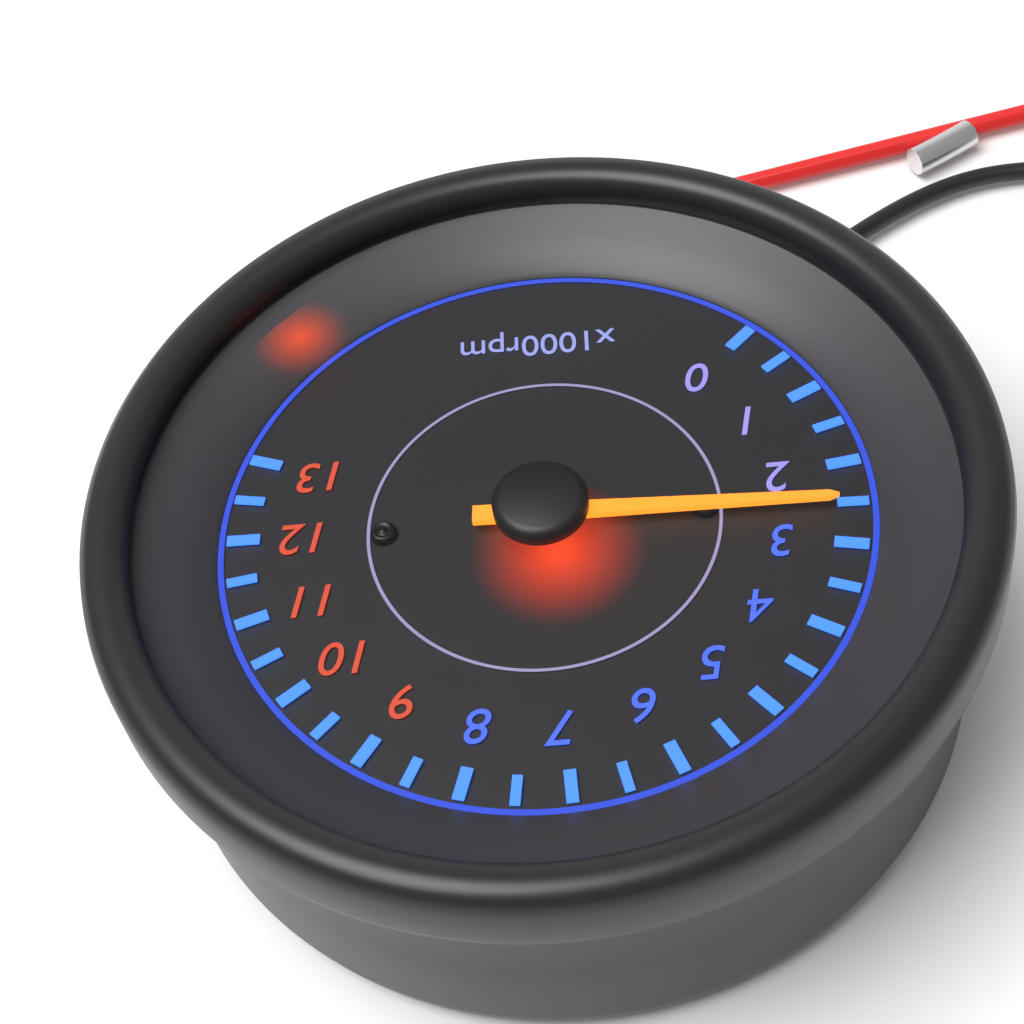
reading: 2500 rpm
